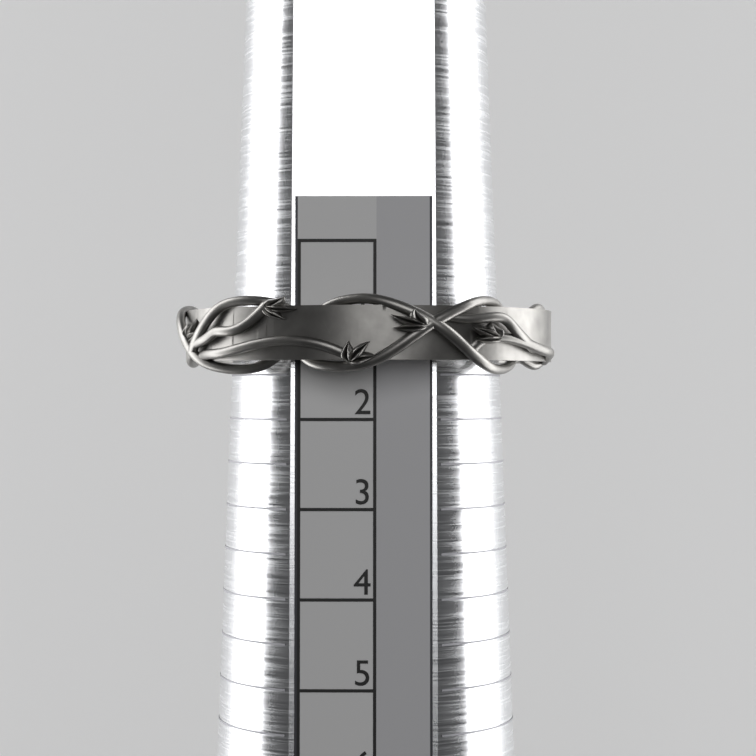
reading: 1.5 (no unit)
